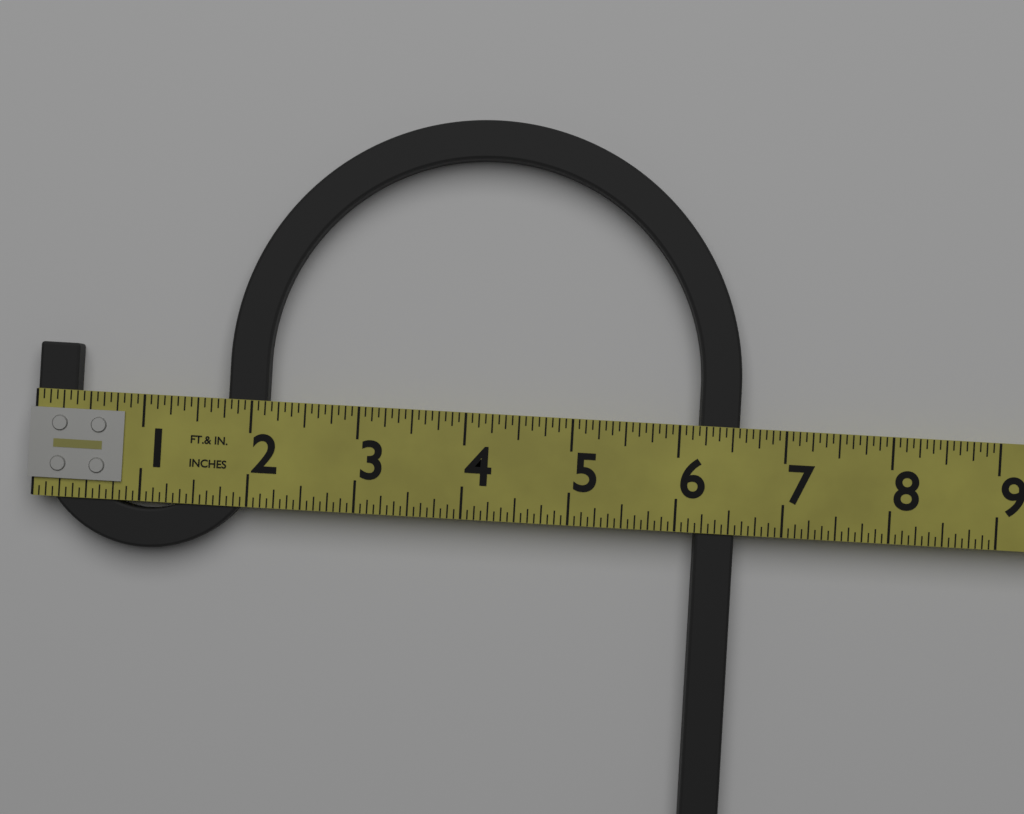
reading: 6.5625 in
